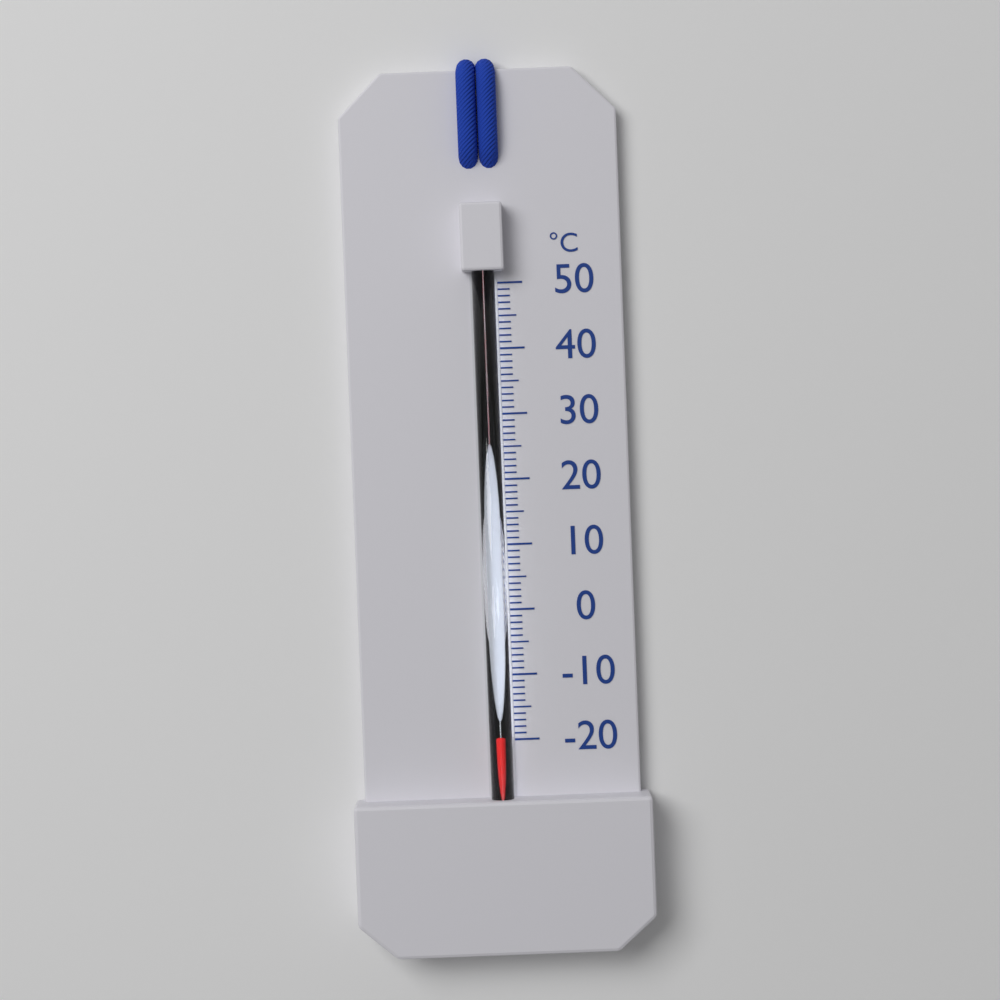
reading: -19 °C
